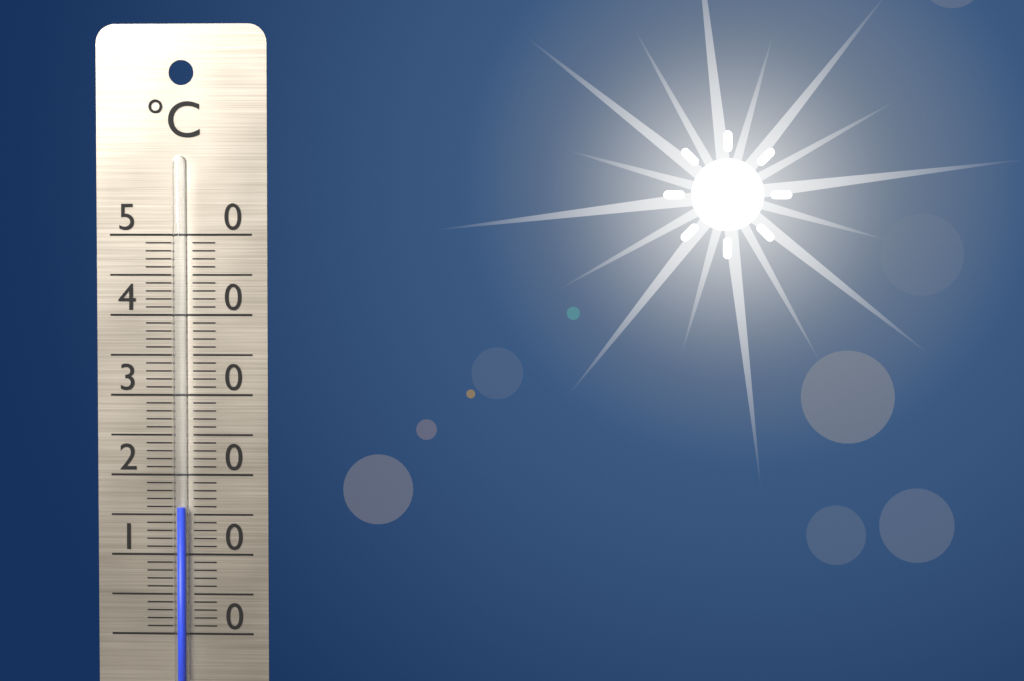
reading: 16 °C
